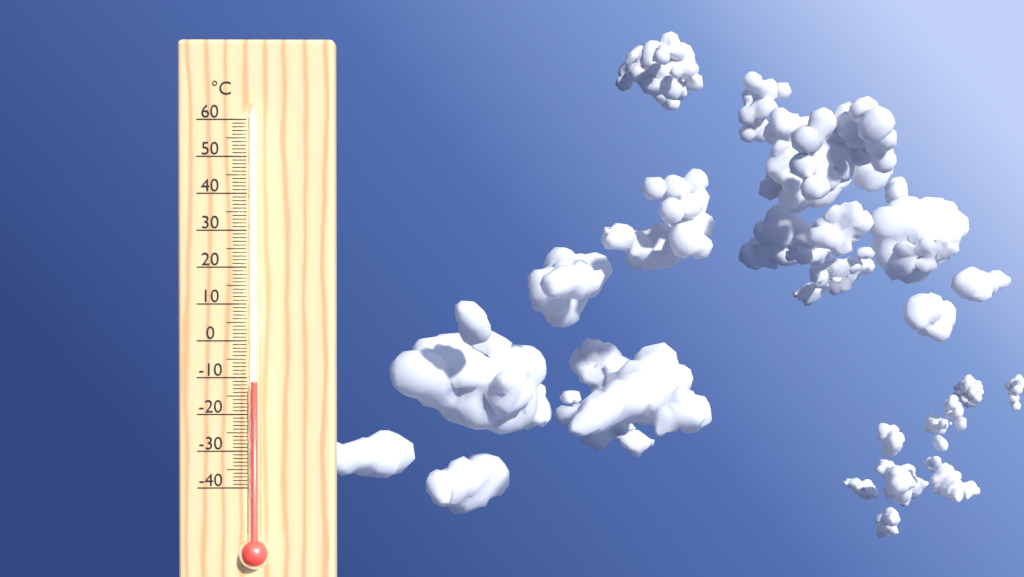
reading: -11 °C
